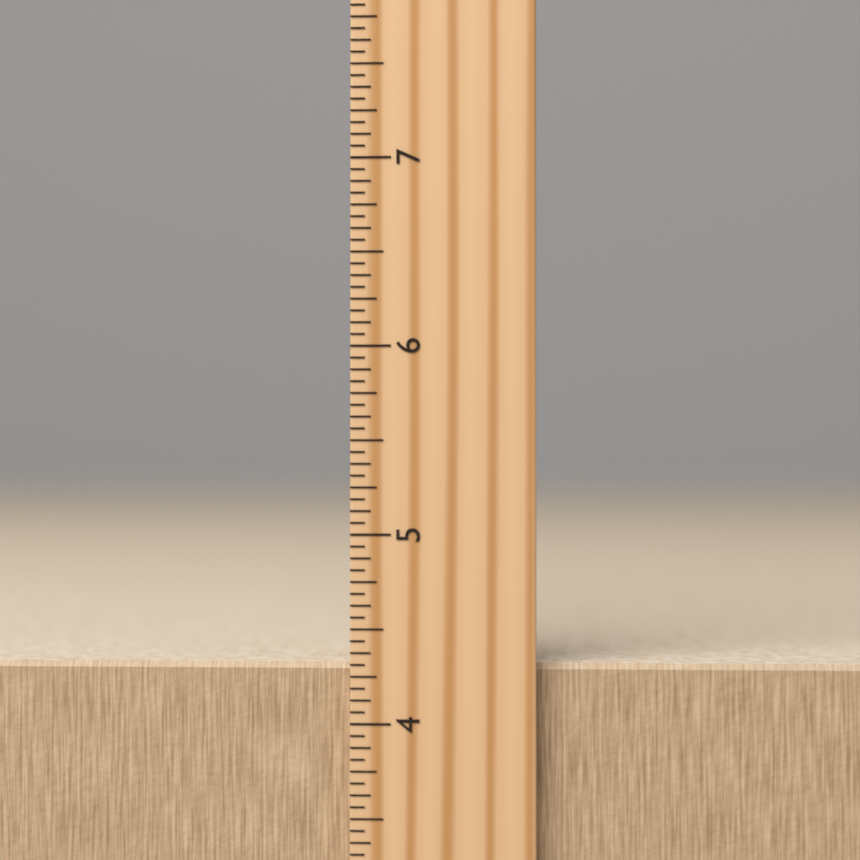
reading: 4.3125 inch
